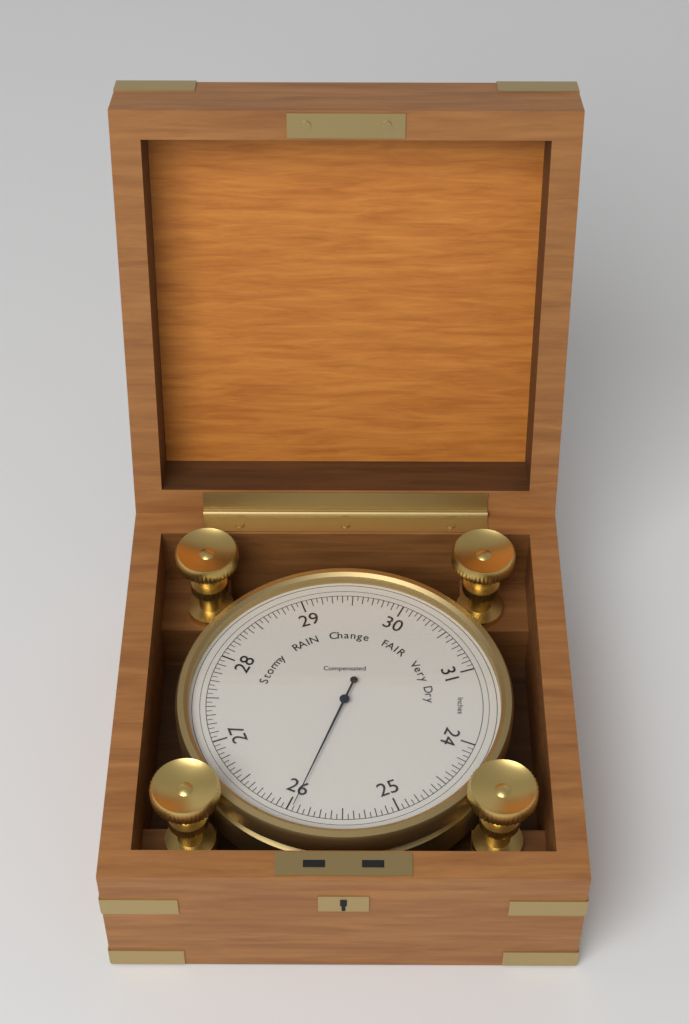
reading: 25.95 inHg
